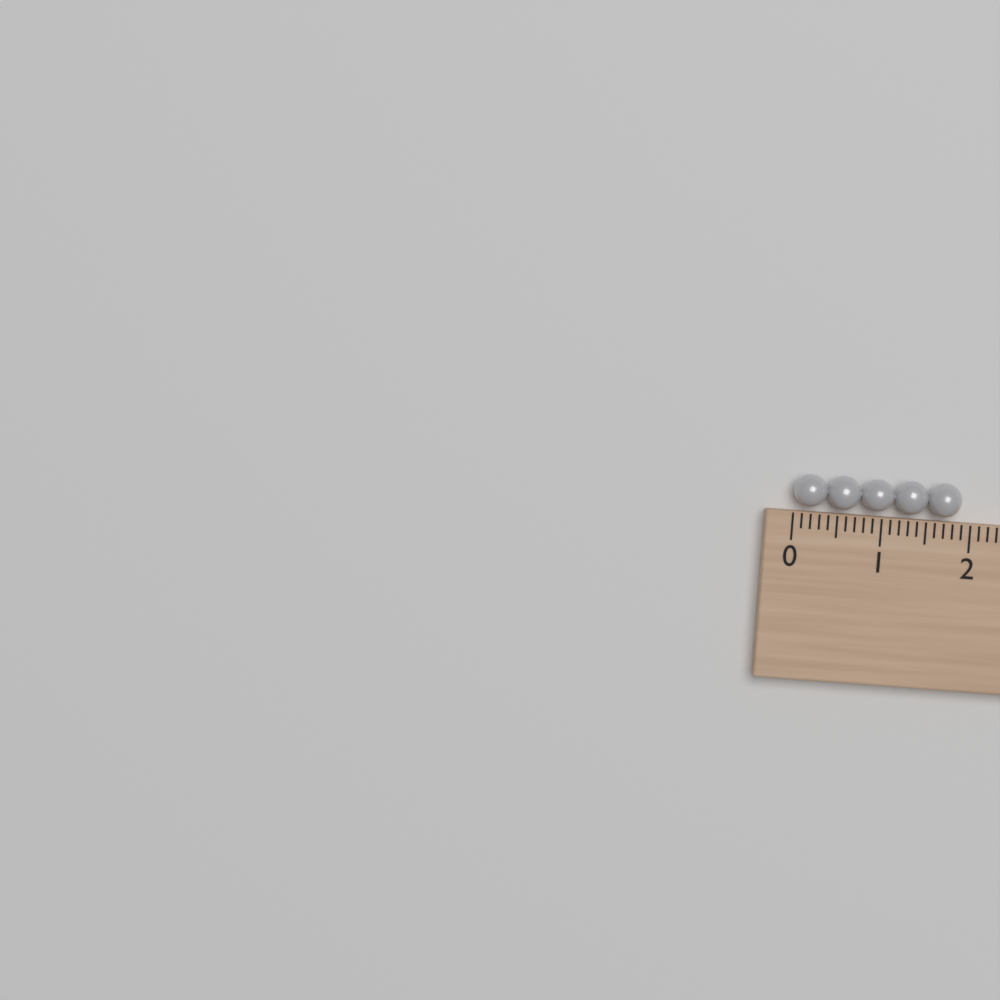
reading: 1.9 (no unit)
